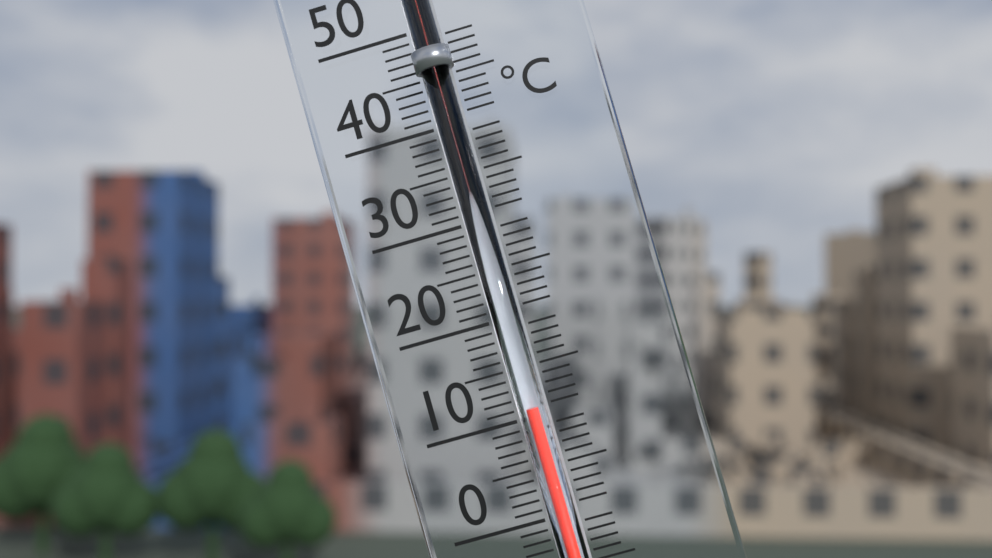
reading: 11 °C
